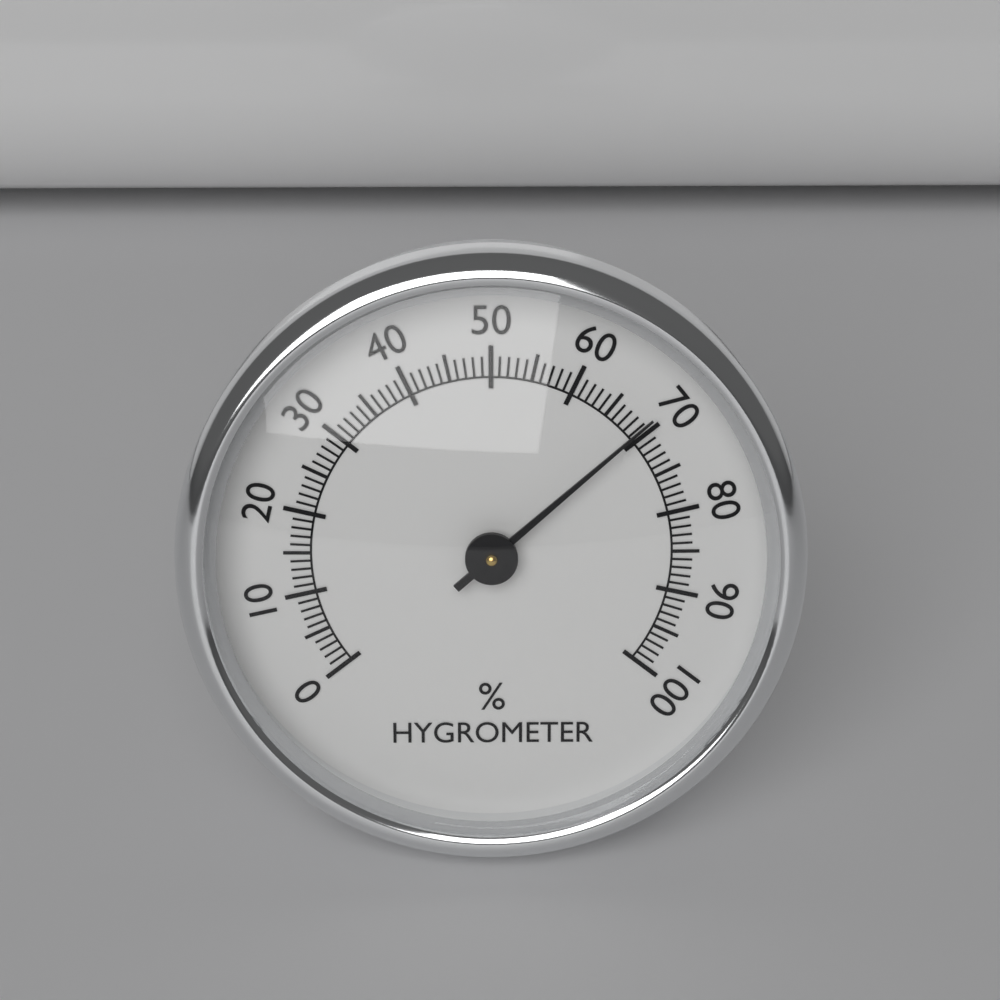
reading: 69 %
